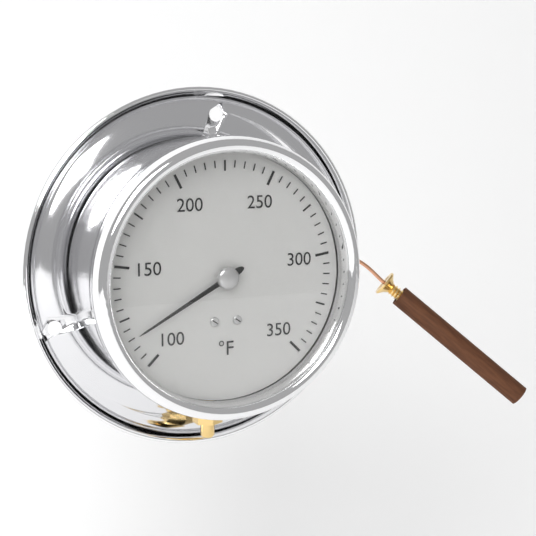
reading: 115 °F
